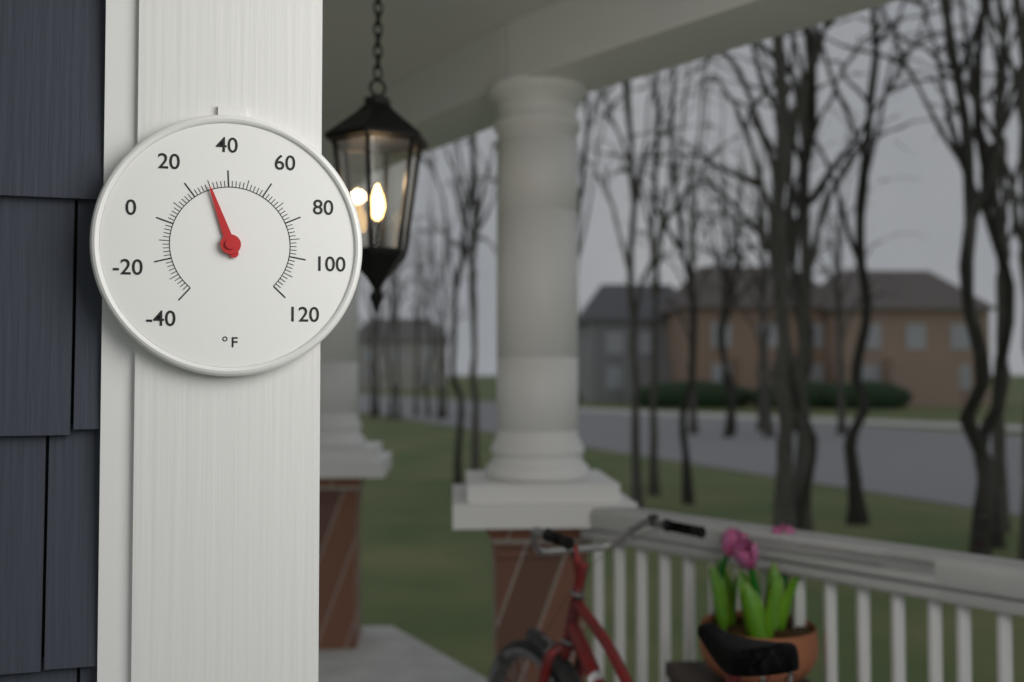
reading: 30 °F
